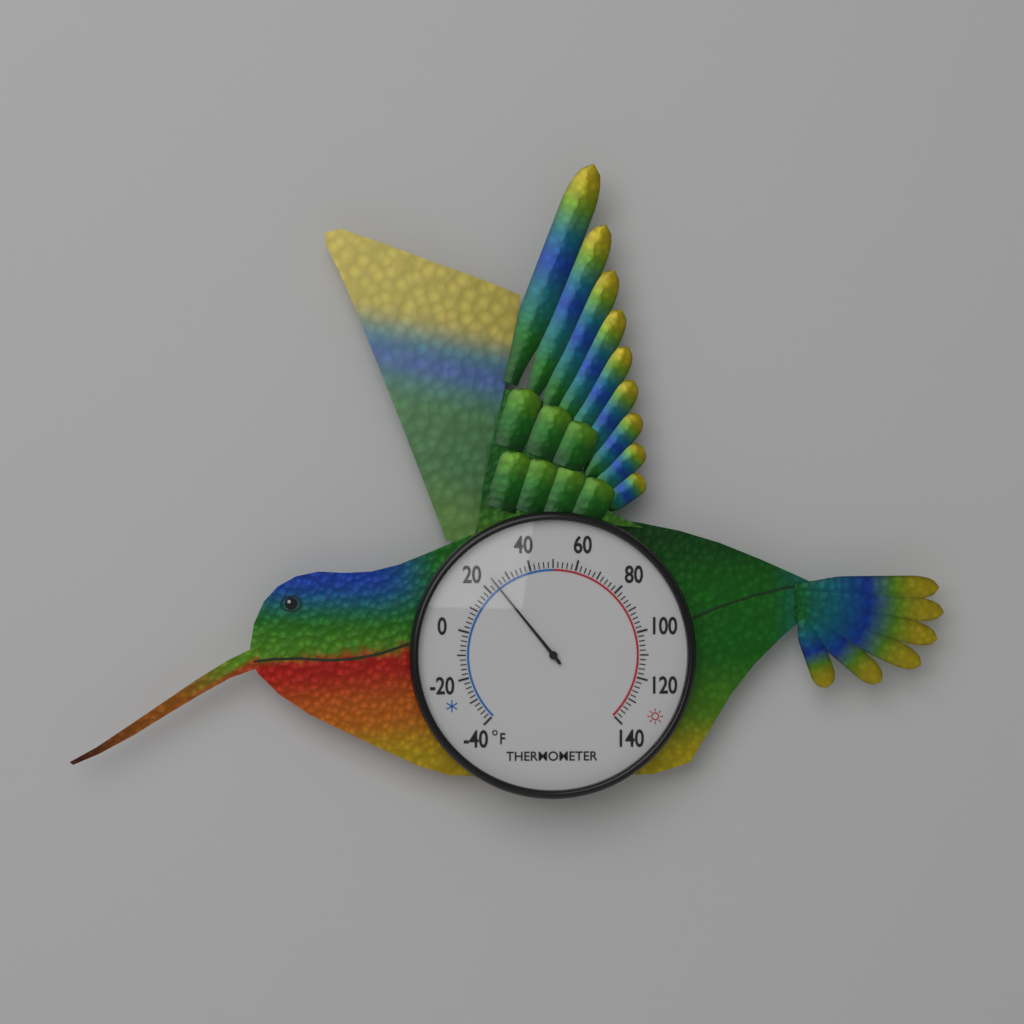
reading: 24 °F
